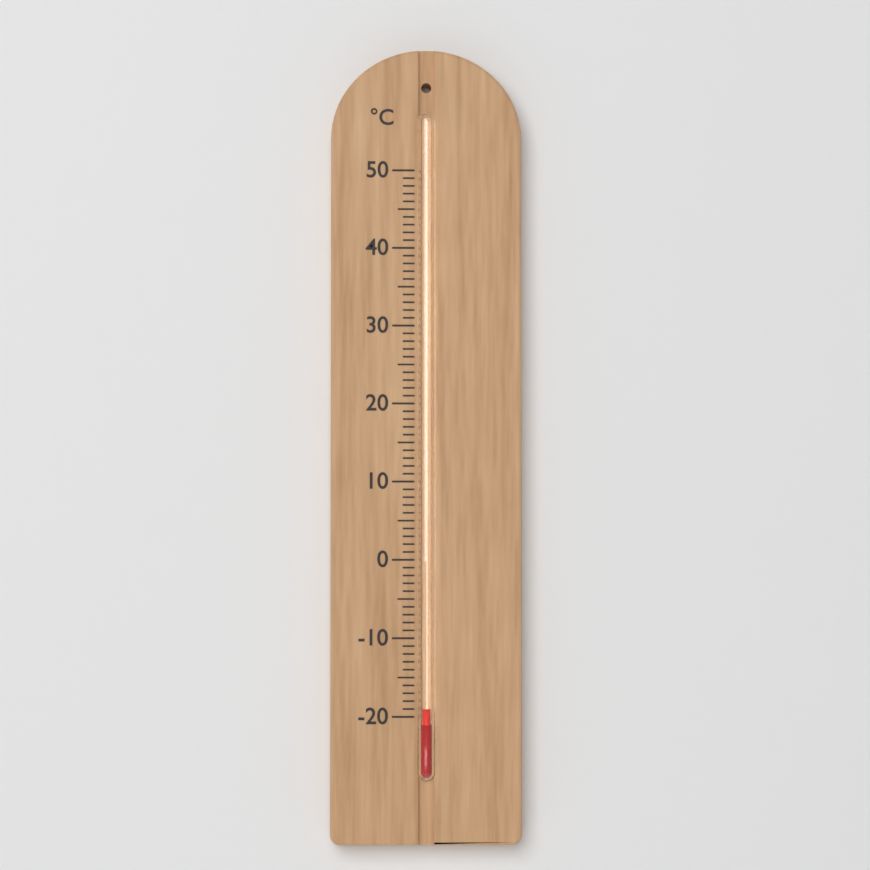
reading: -19 °C
